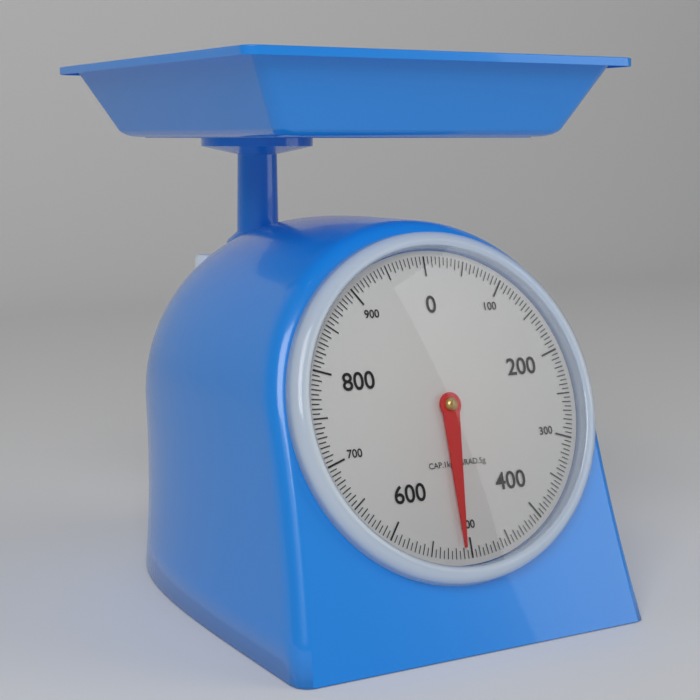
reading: 510 g
